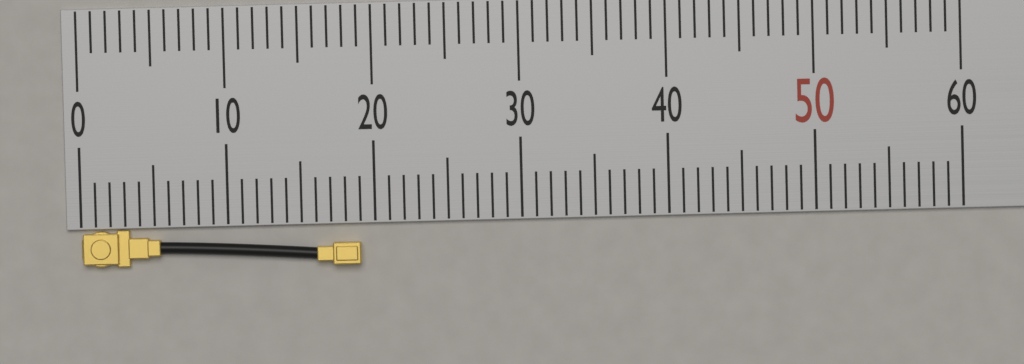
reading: 19 (no unit)
